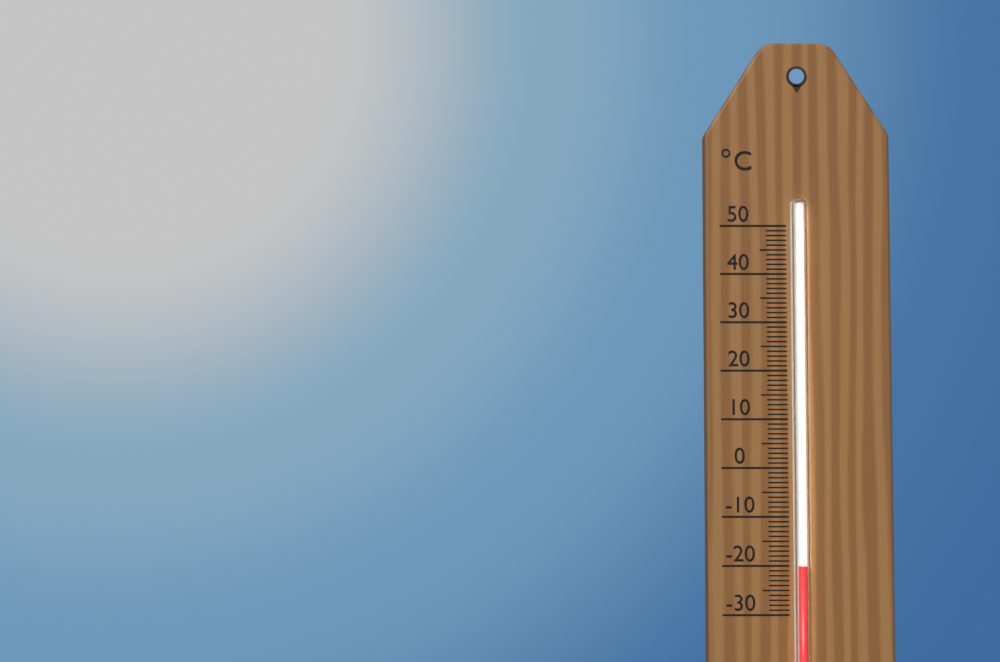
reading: -20 °C
